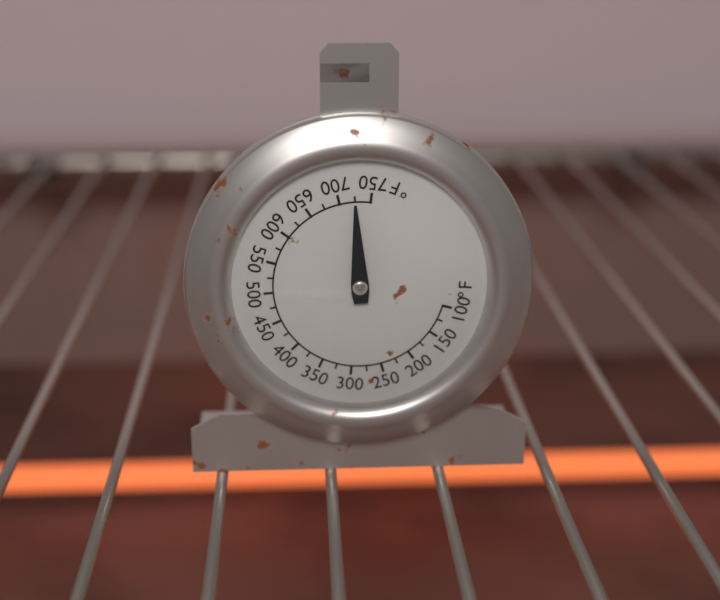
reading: 725 °F
